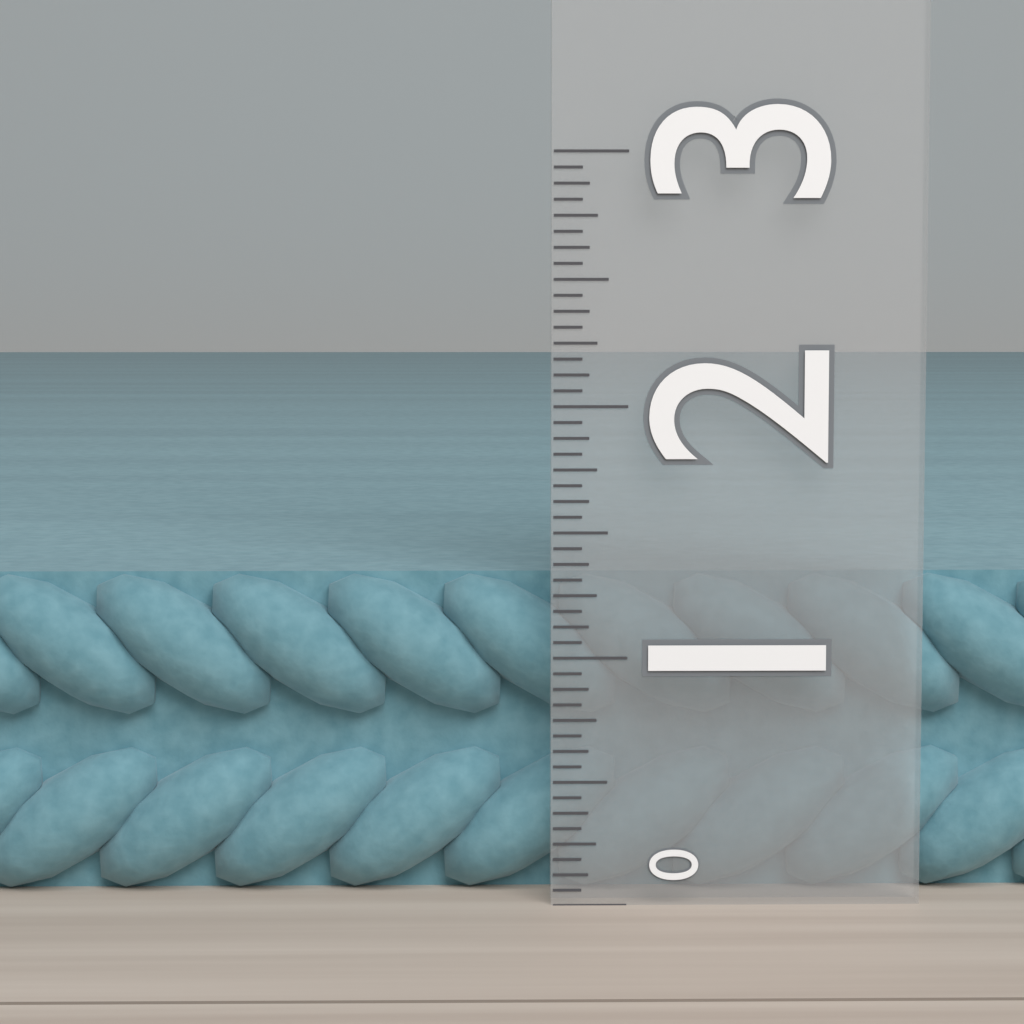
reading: 1.3125 (no unit)
